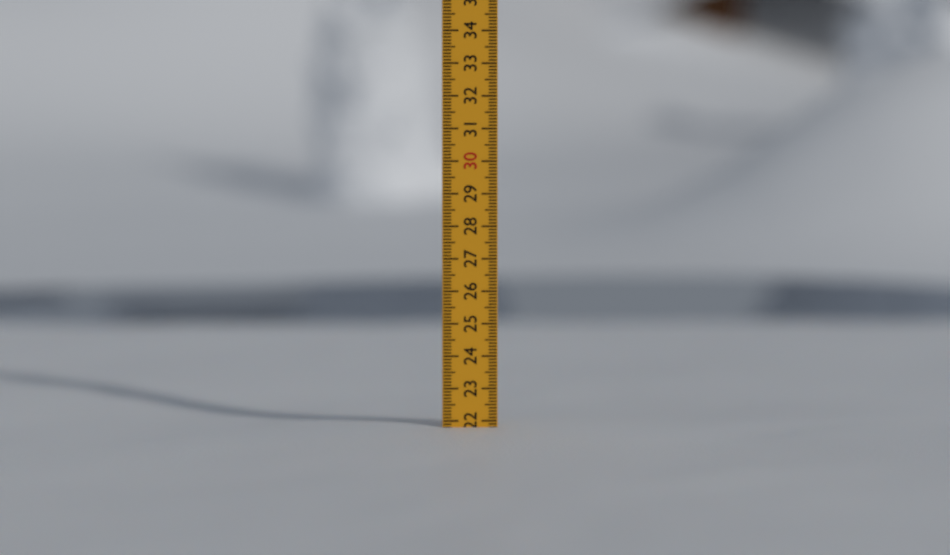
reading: 21.8 (no unit)
